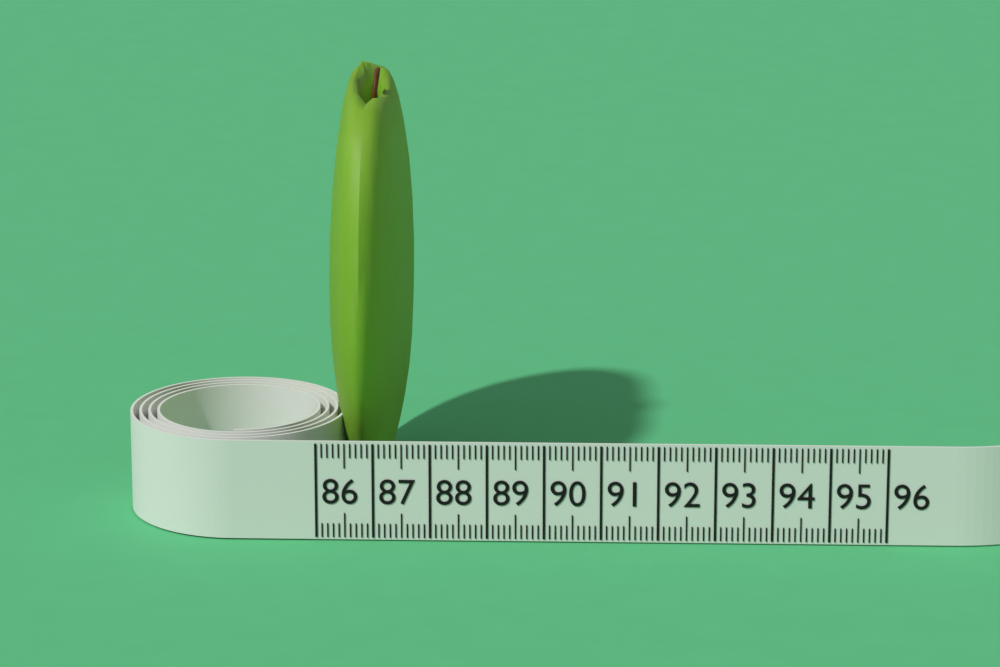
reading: 87.5 (no unit)
